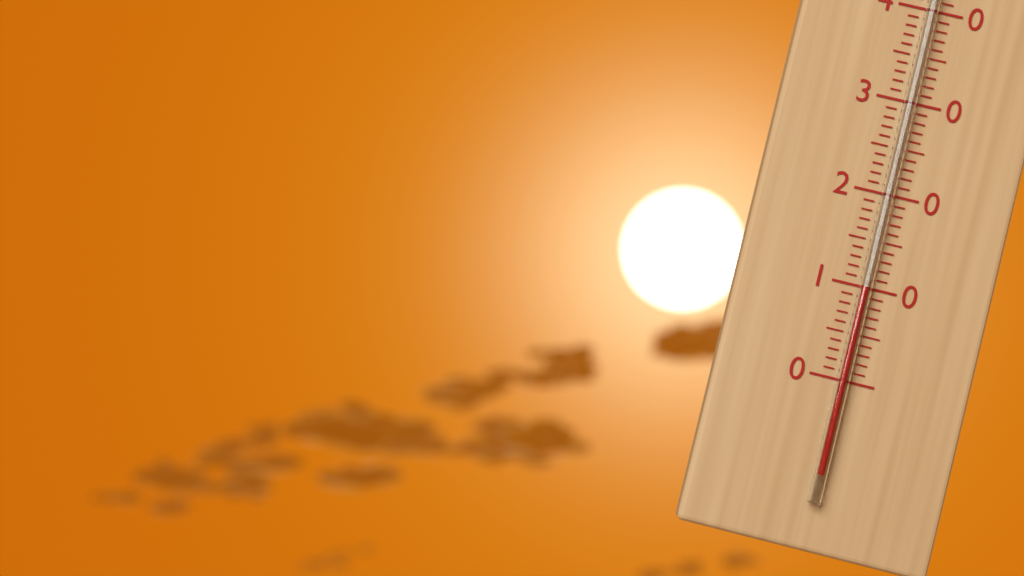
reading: 10 °C
